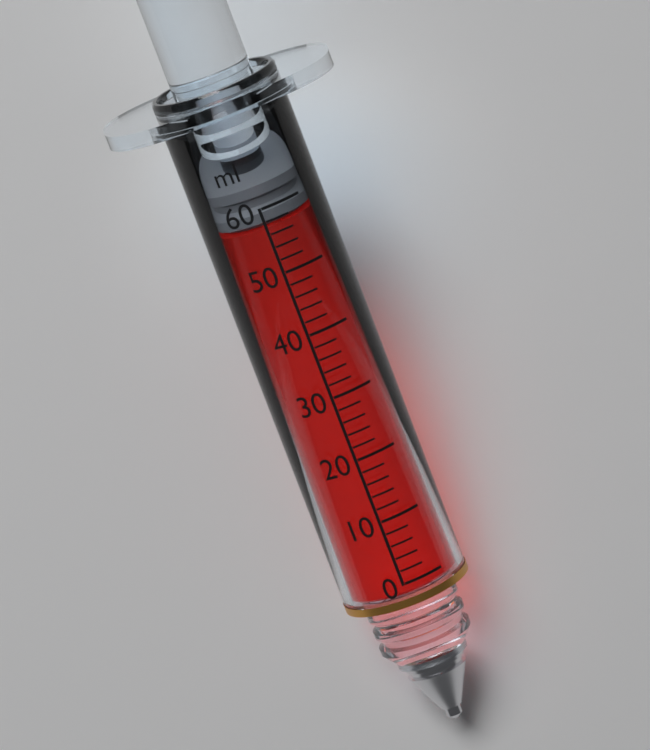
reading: 57 ml
